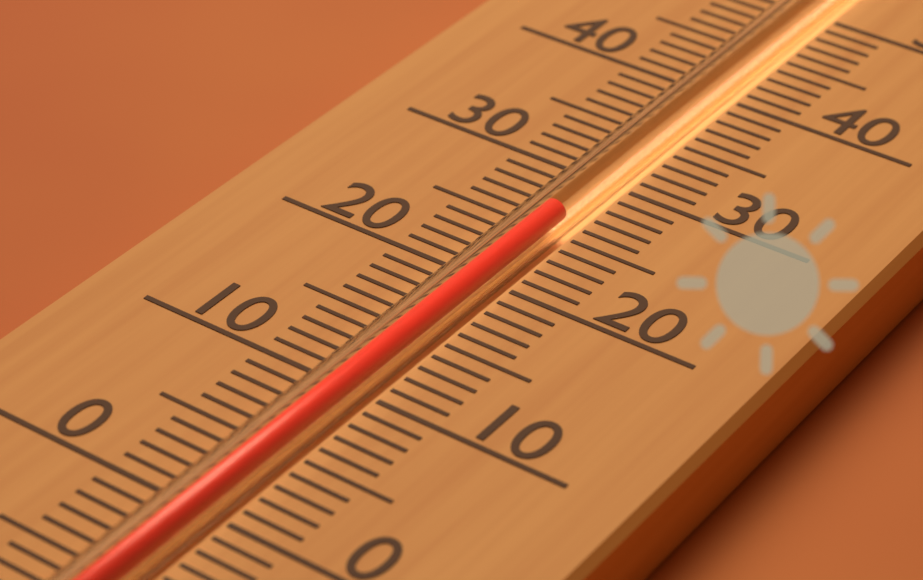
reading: 26 (no unit)
